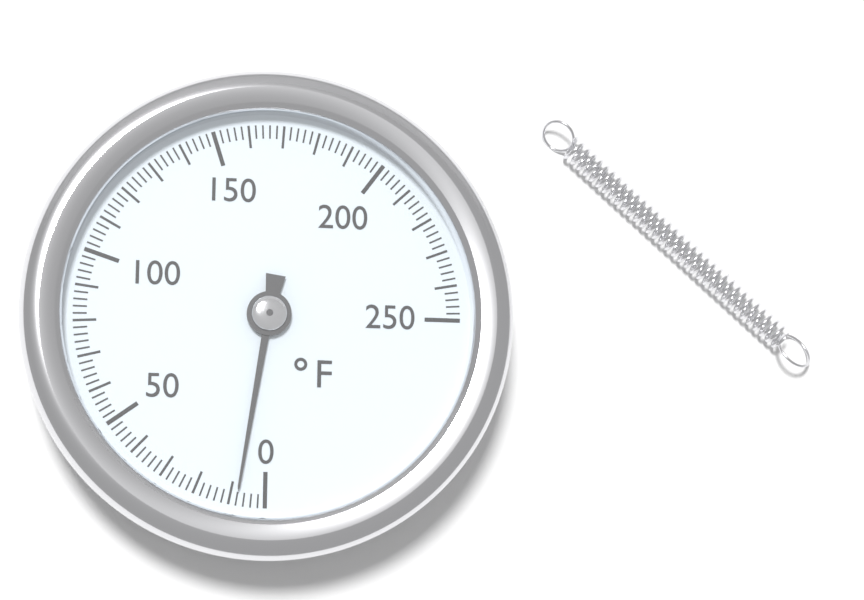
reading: 8 °F
